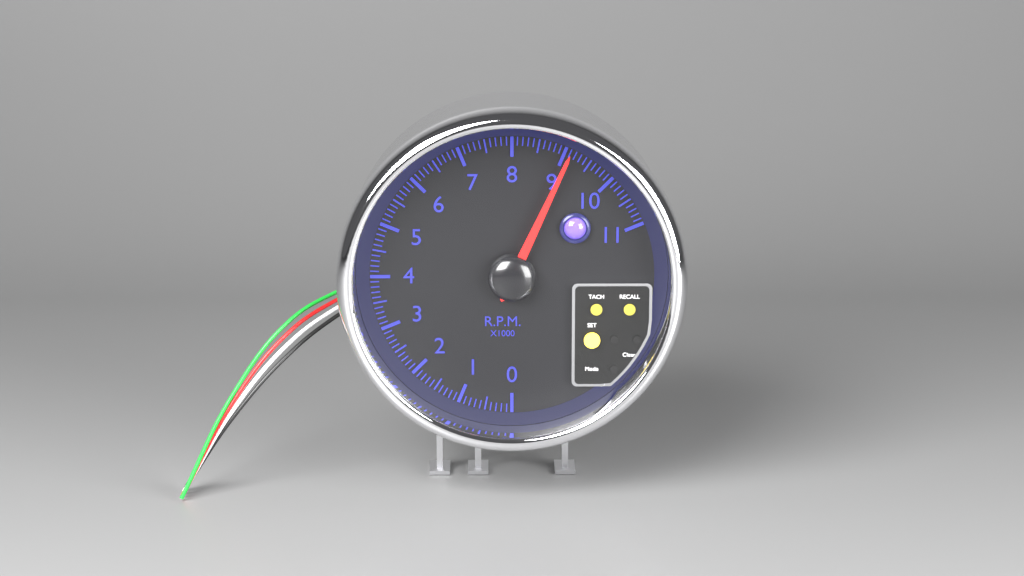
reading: 9.1 rpm x1000
